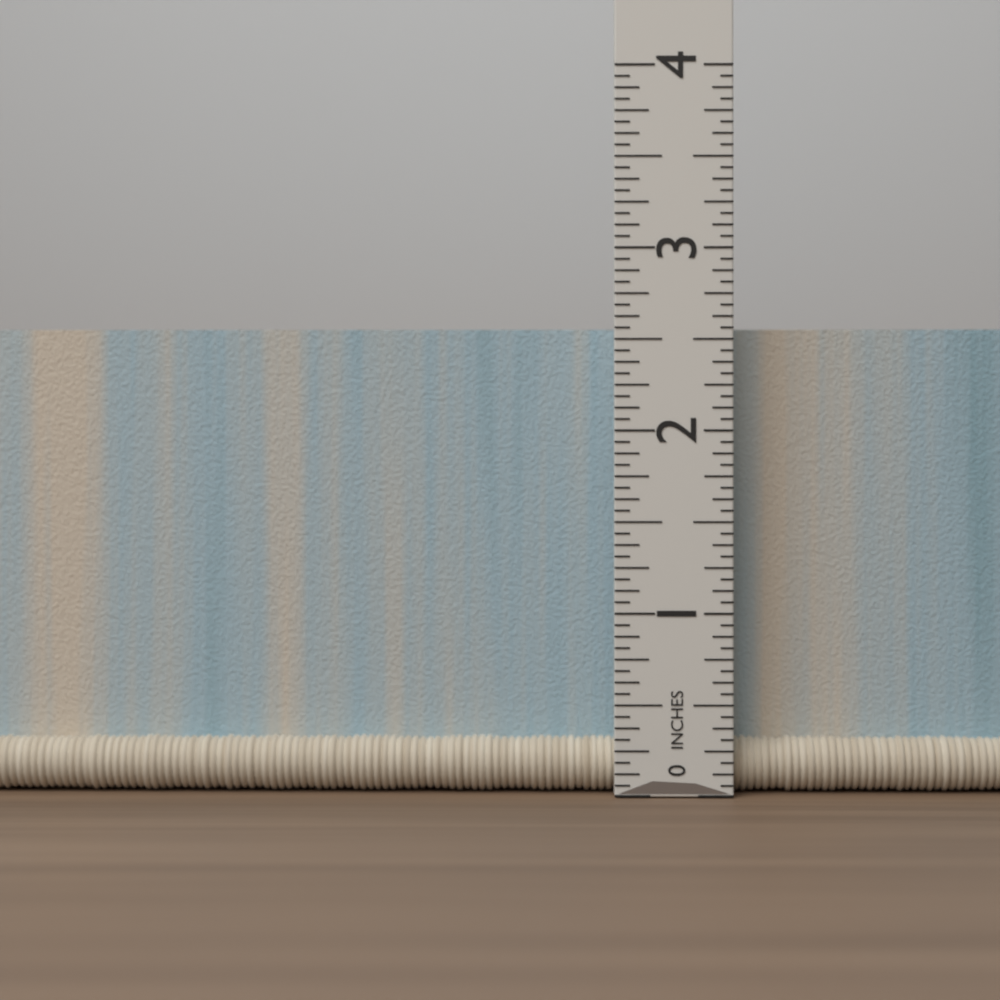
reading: 2.5625 in
